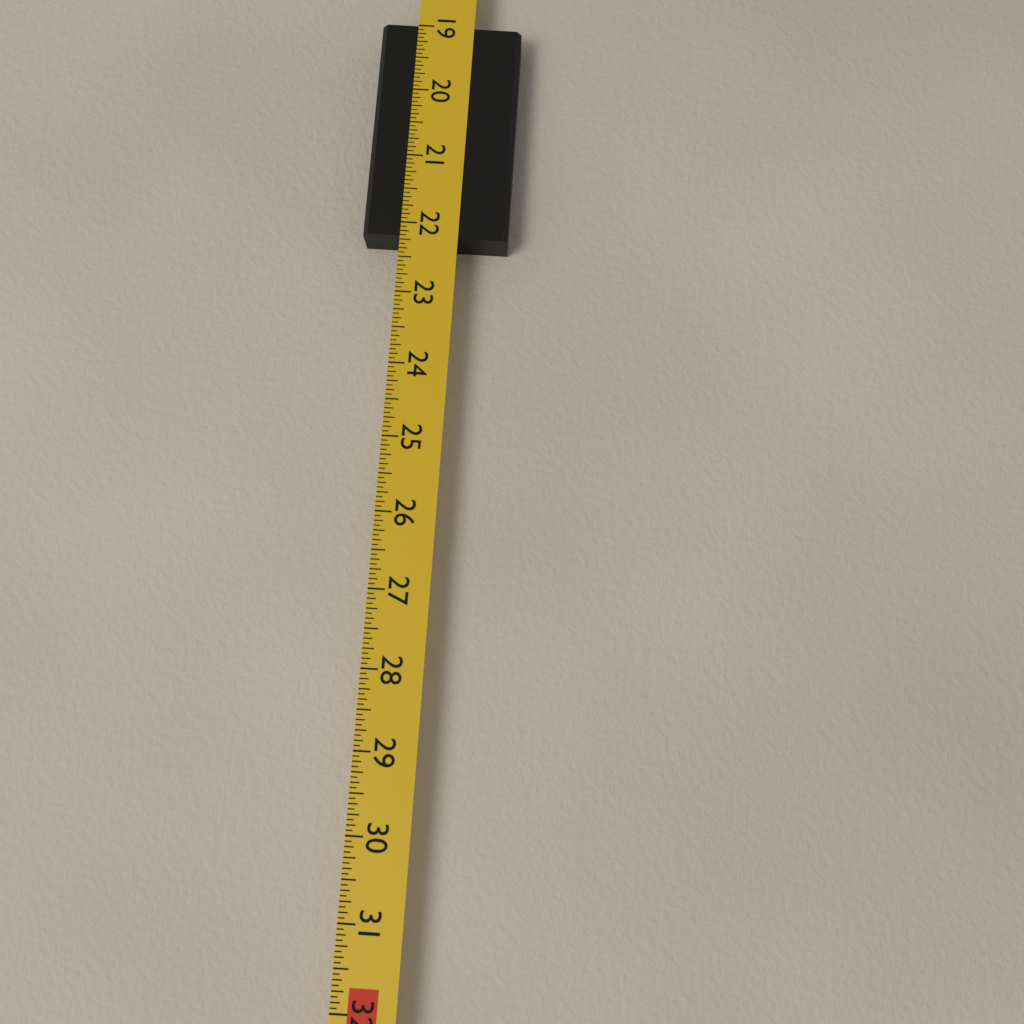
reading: 22.1875 in
